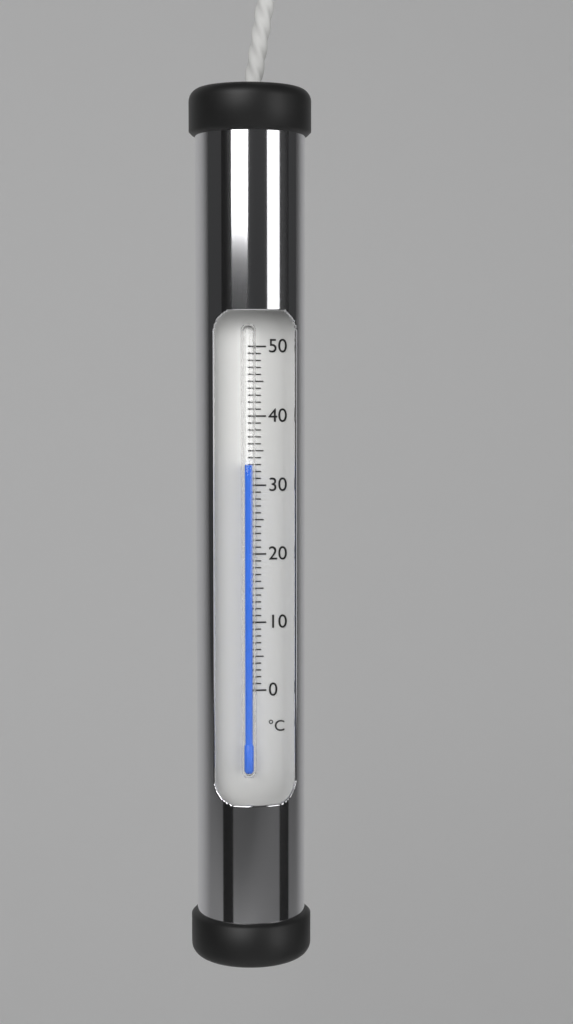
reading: 33 °C
